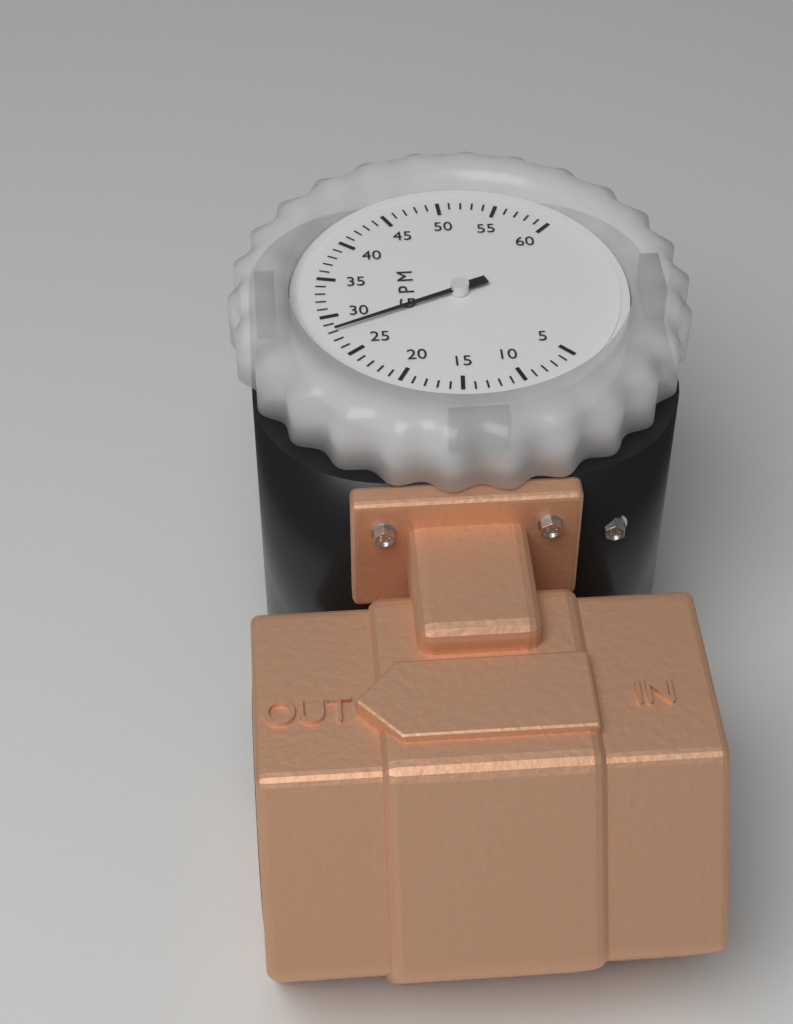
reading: 28 GPM
